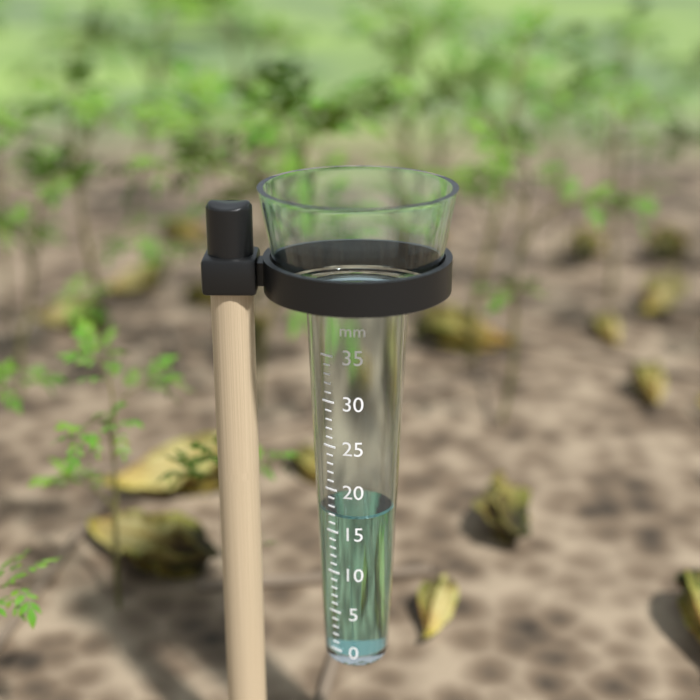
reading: 17 mm
